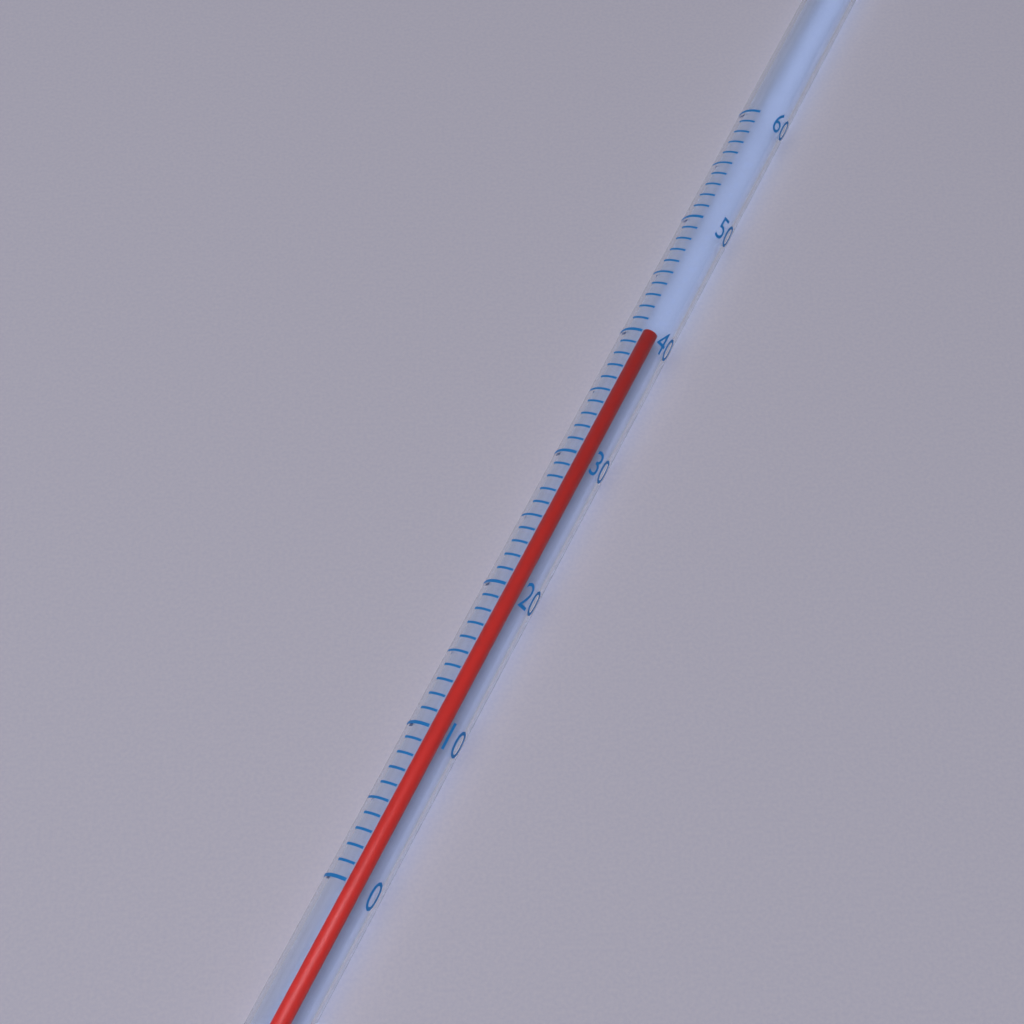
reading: 41 (no unit)
